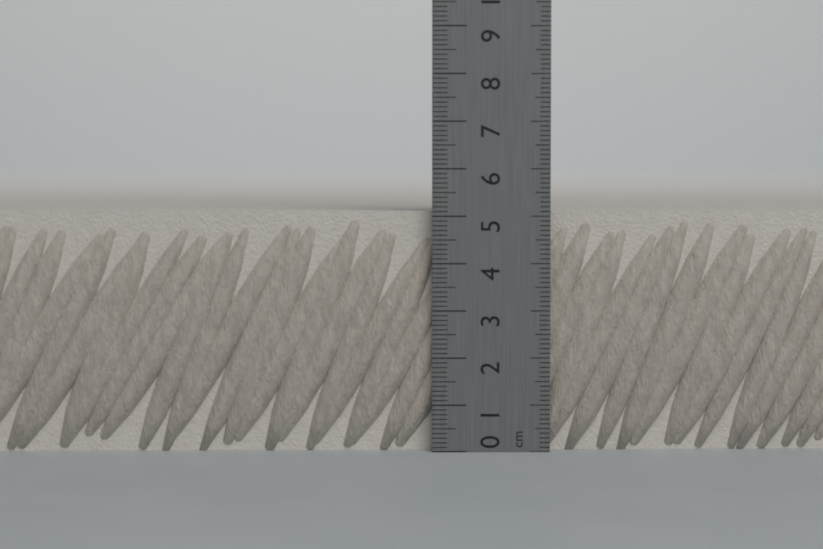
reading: 5.1 cm
